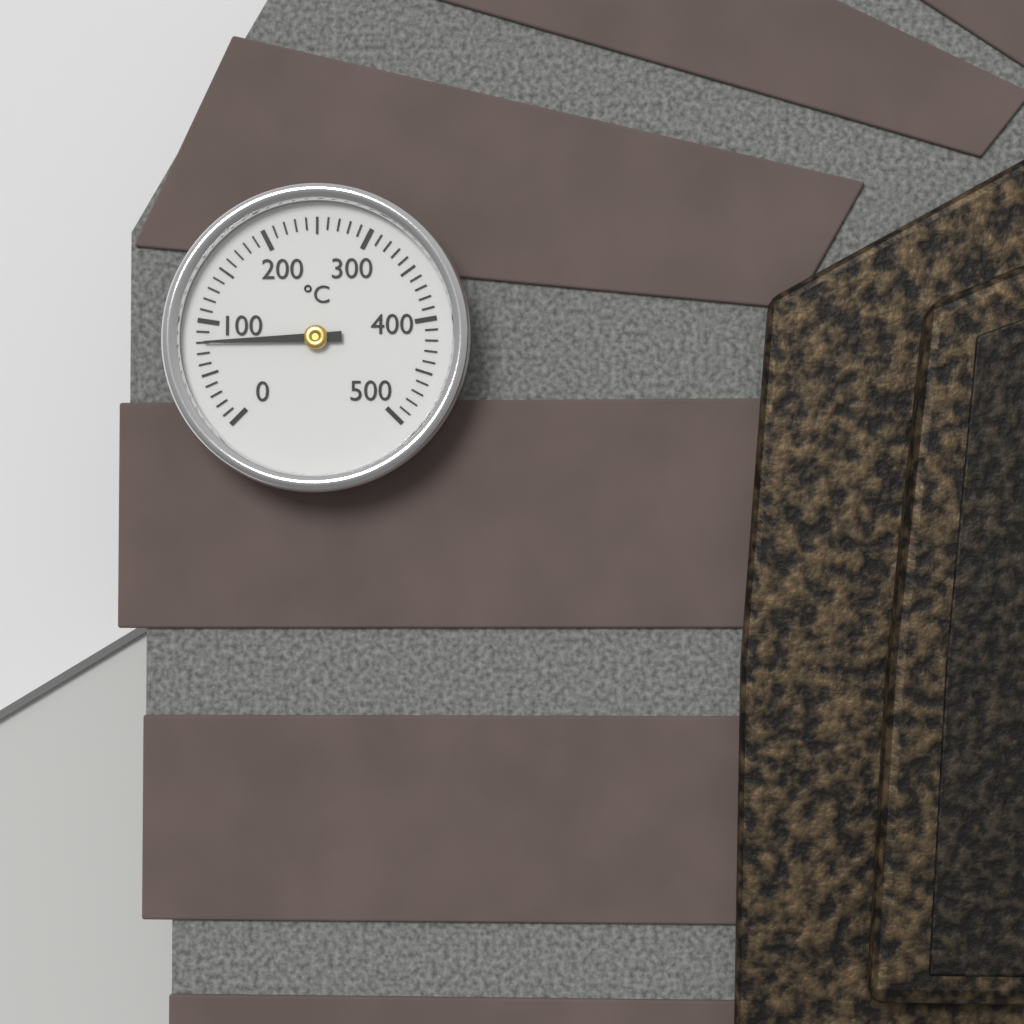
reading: 80 °C
